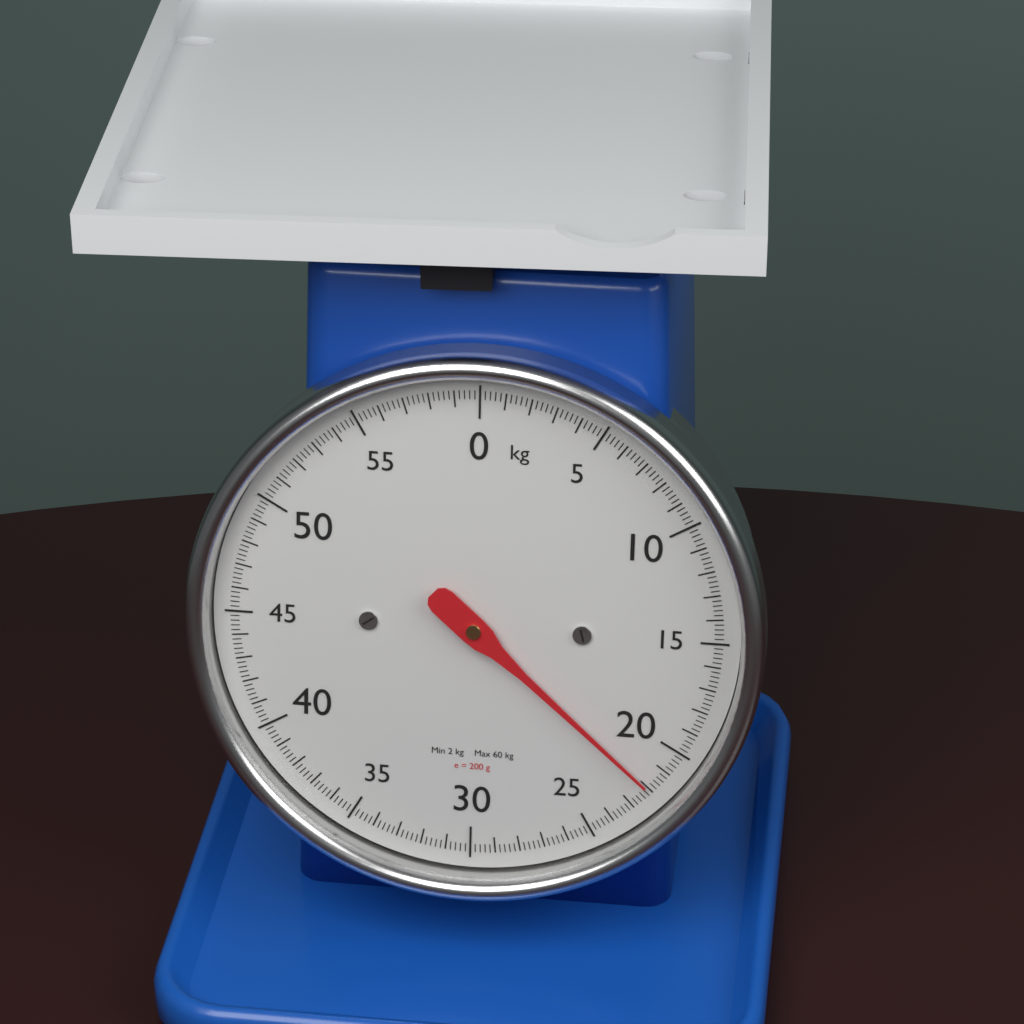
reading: 22.0 kg
